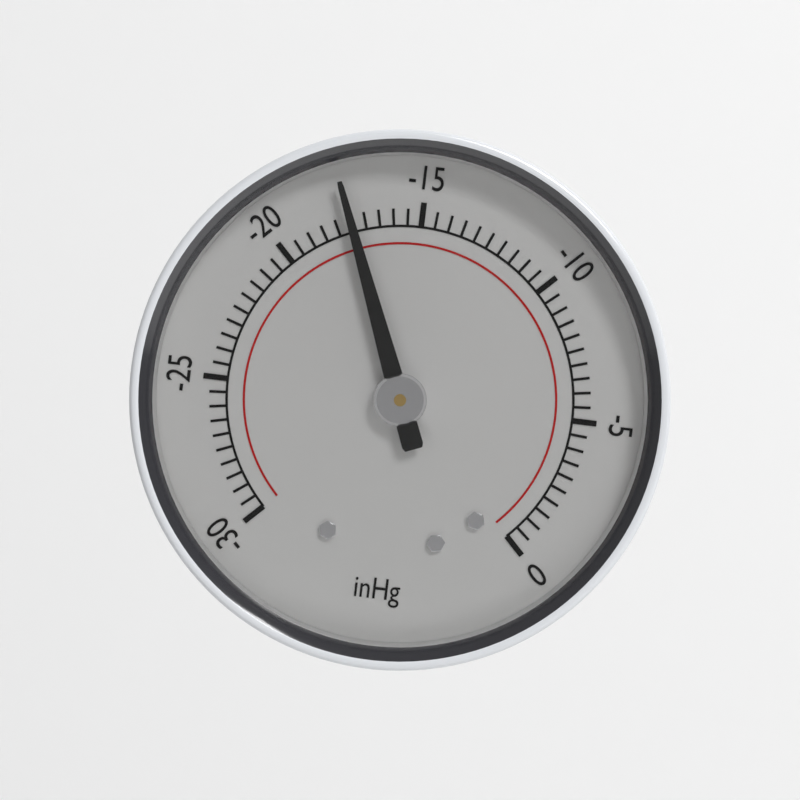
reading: -17.5 inHg
